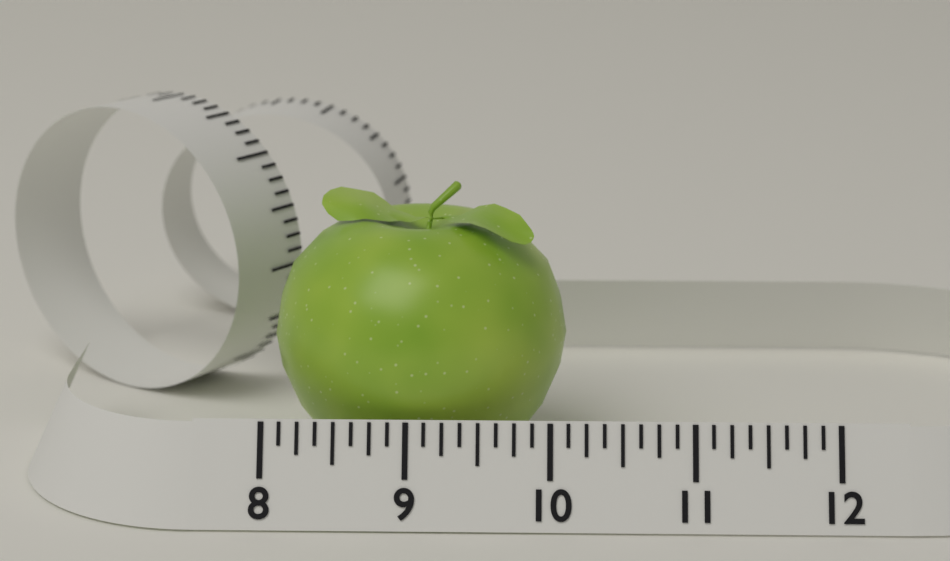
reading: 10.125 (no unit)
